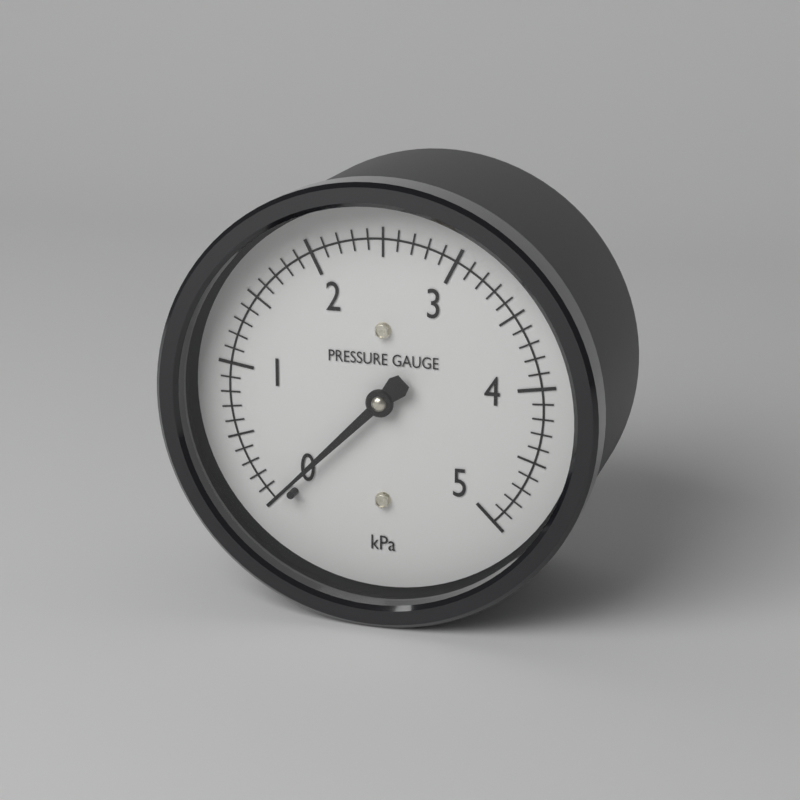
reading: 0.0 kPa
